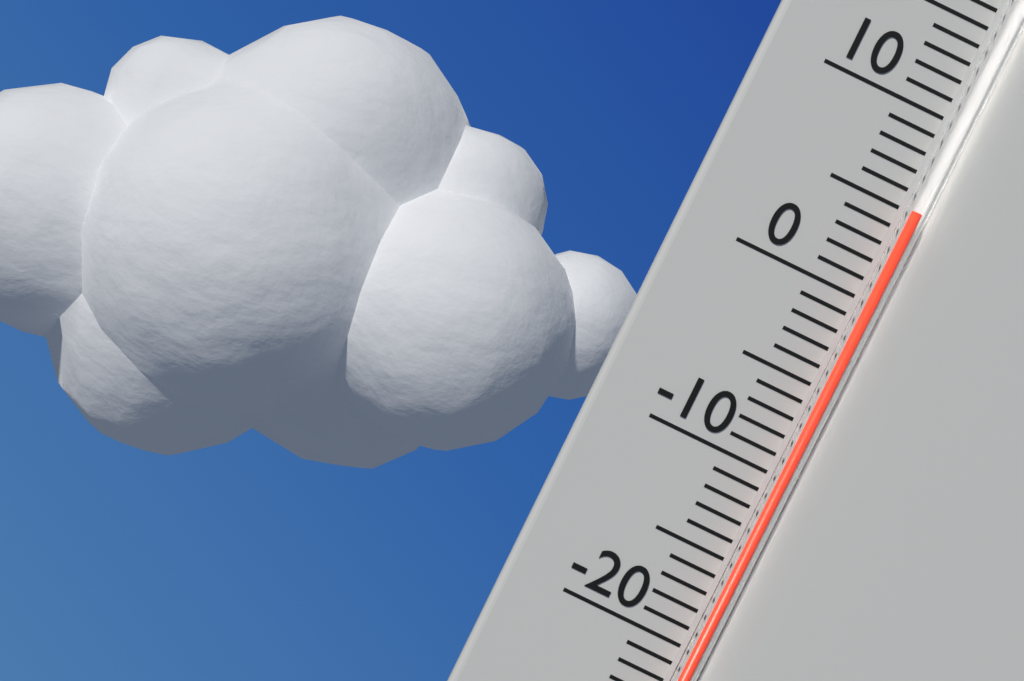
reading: 5 °C
